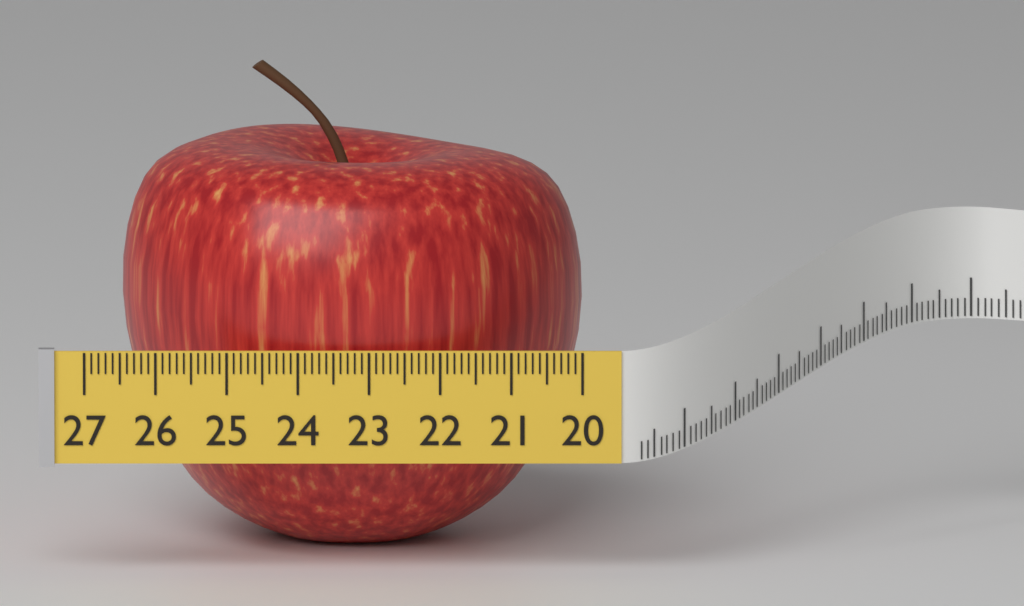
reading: 26.5 (no unit)
